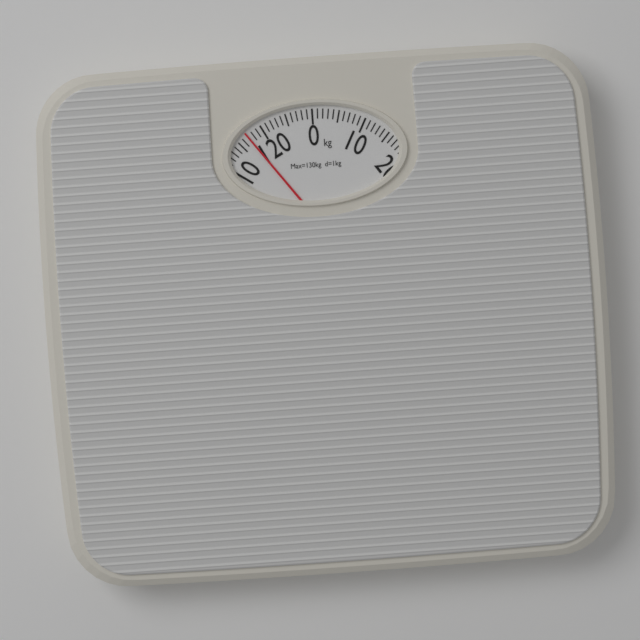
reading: 117 kg
